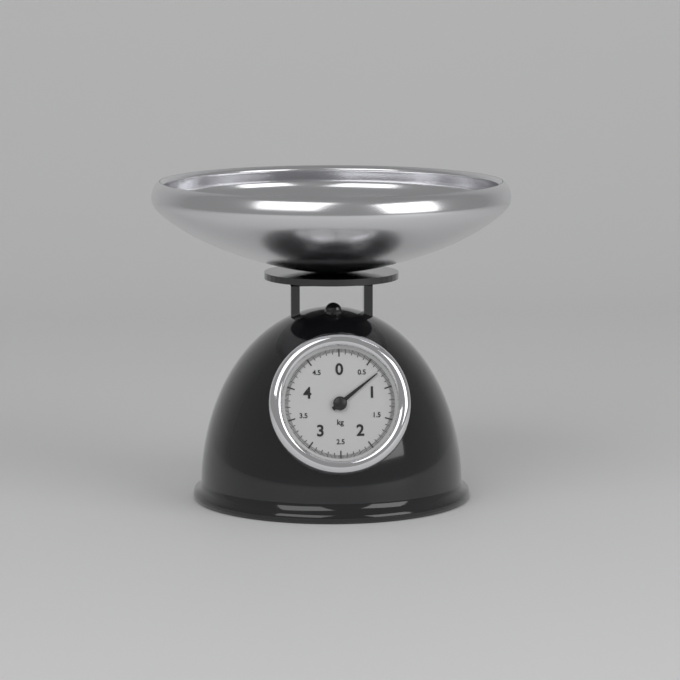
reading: 0.72 kg
